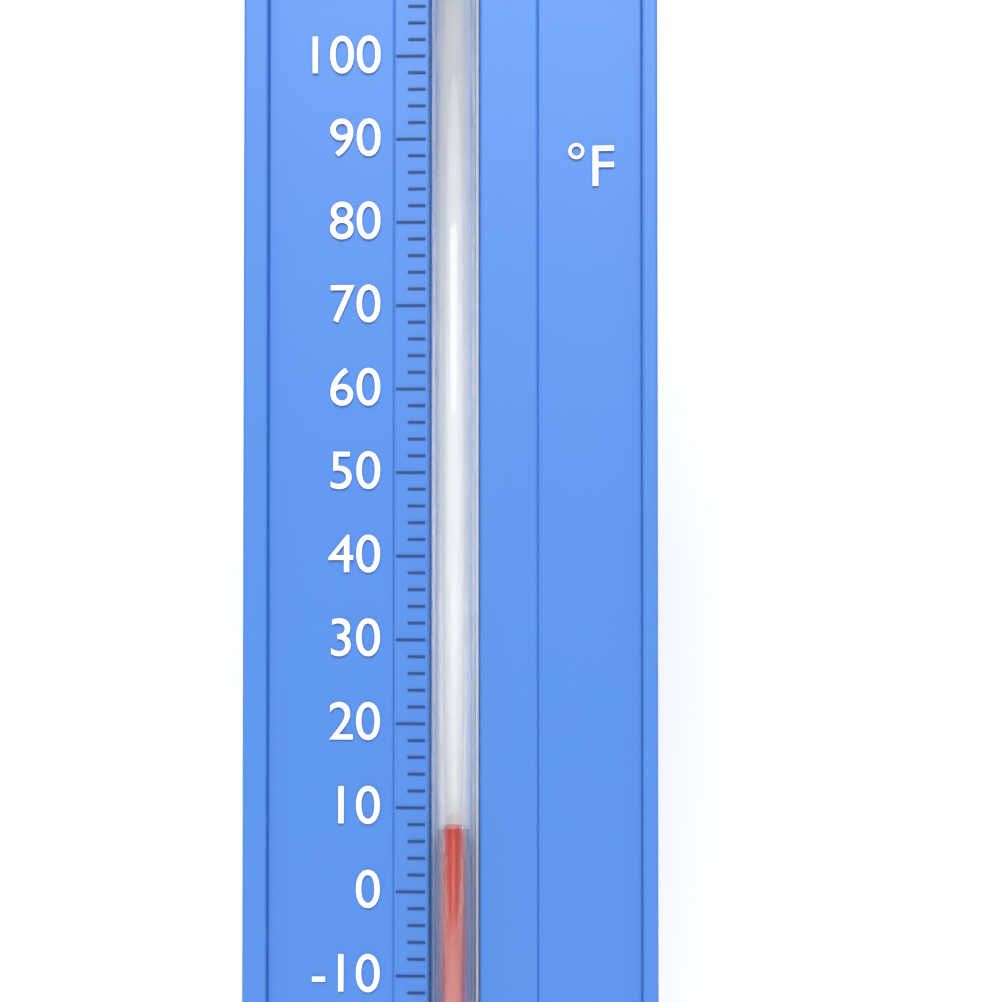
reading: 8 °F
